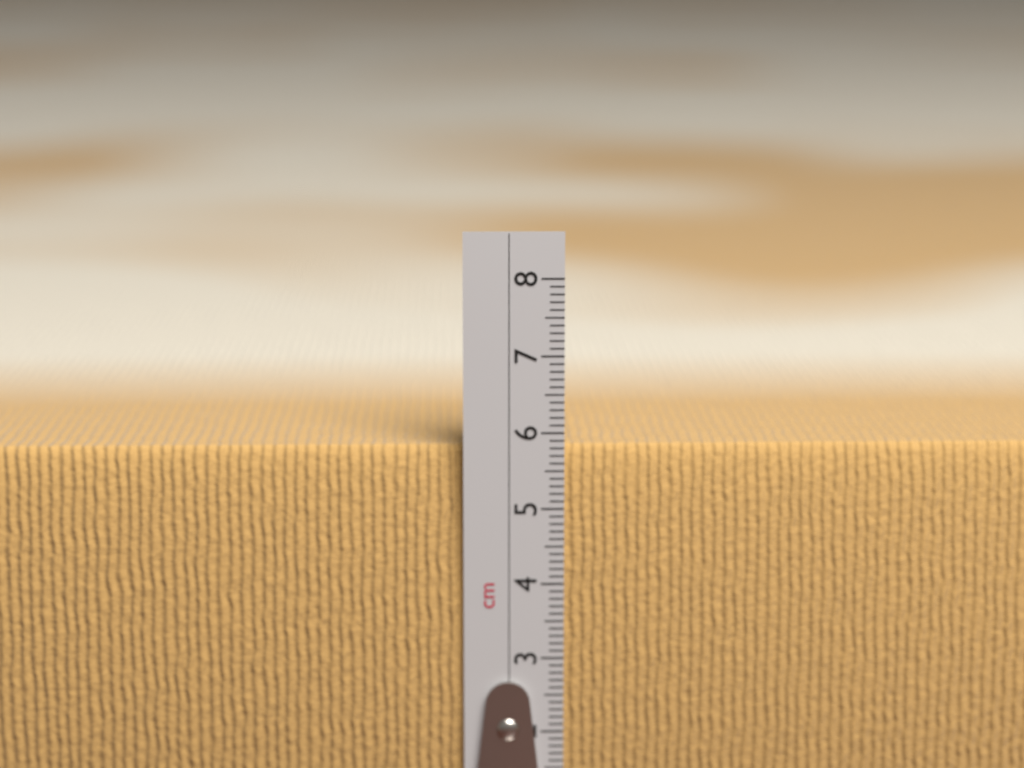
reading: 5.8 cm
